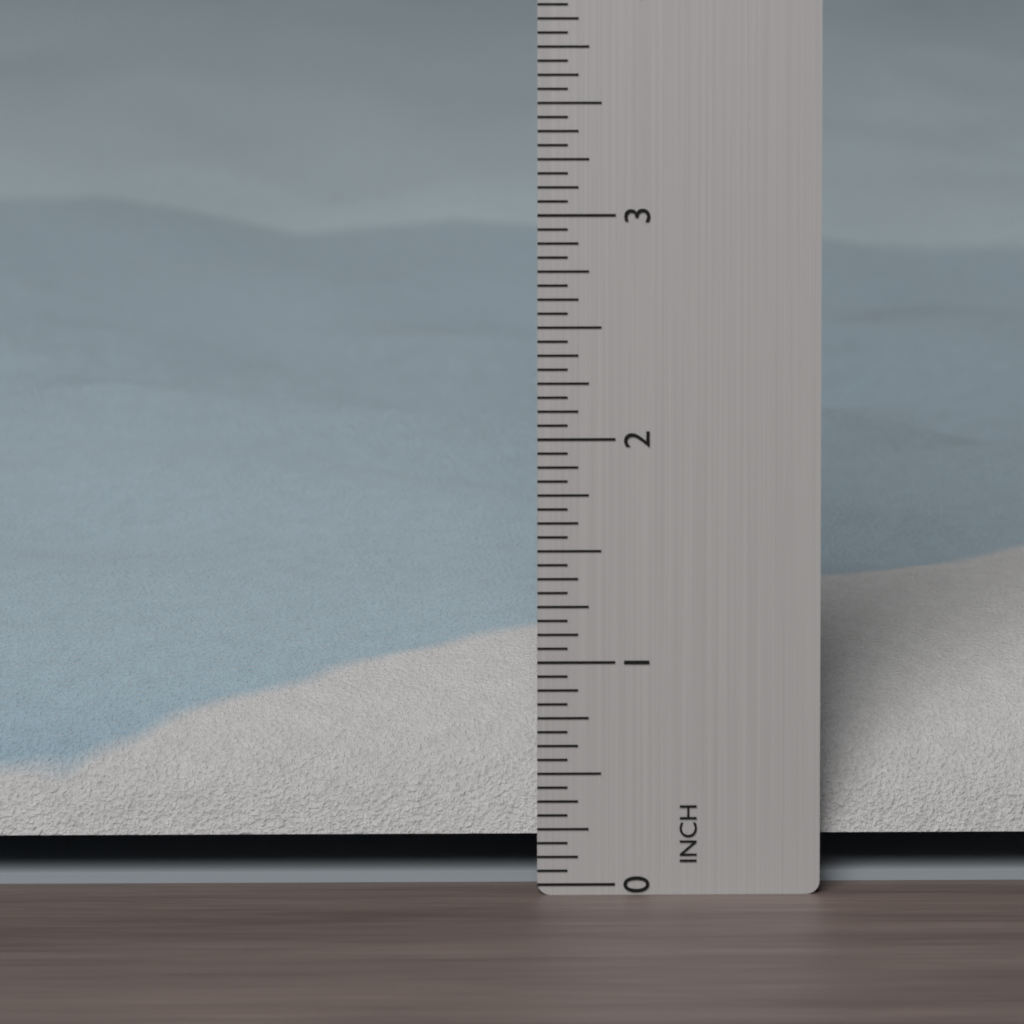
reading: 1.2500 in
